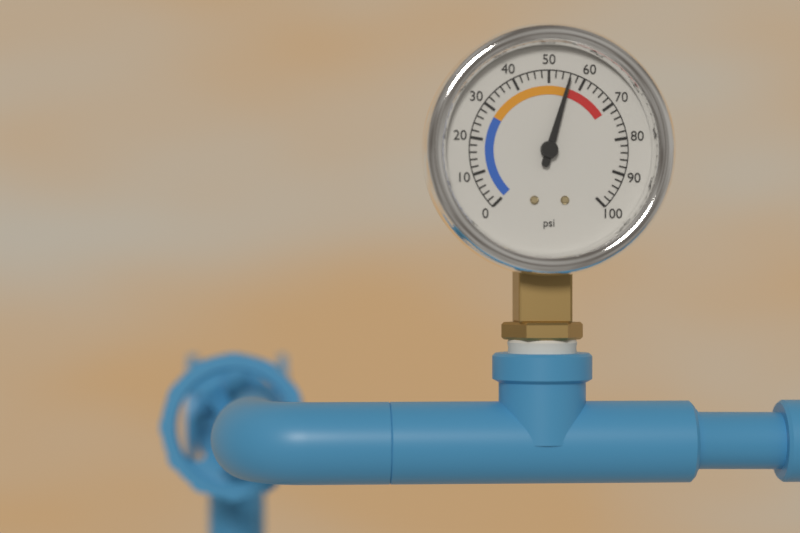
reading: 56 psi
